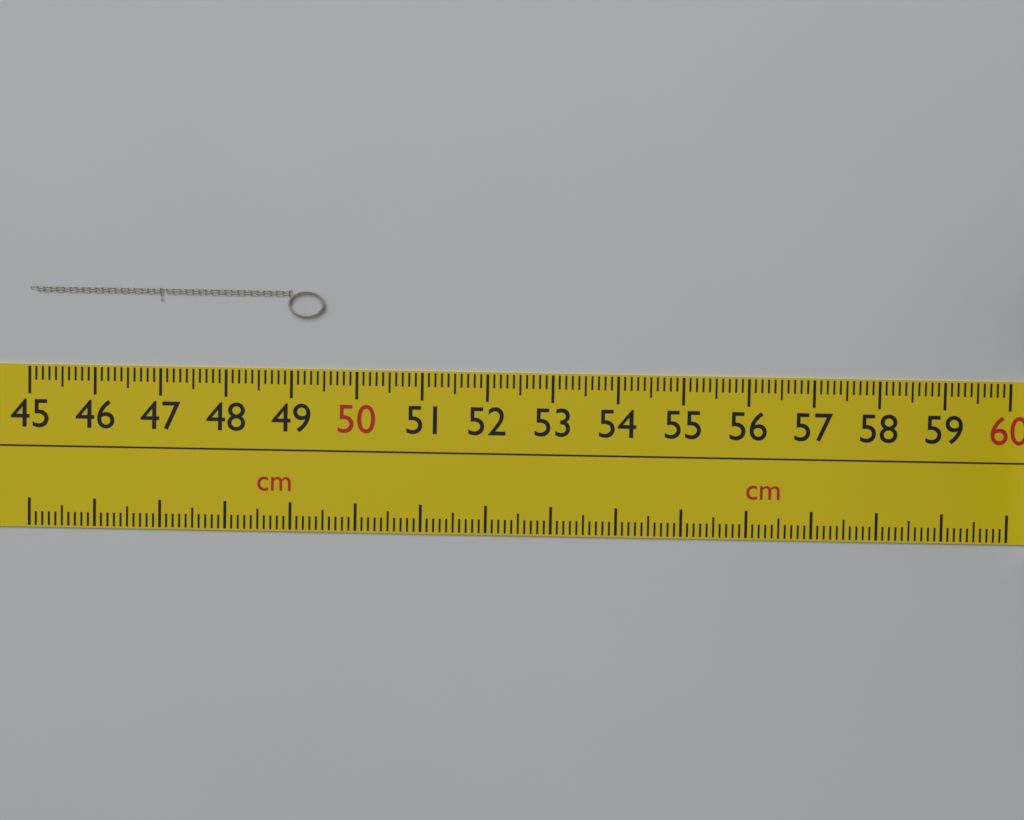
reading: 49.5 cm
